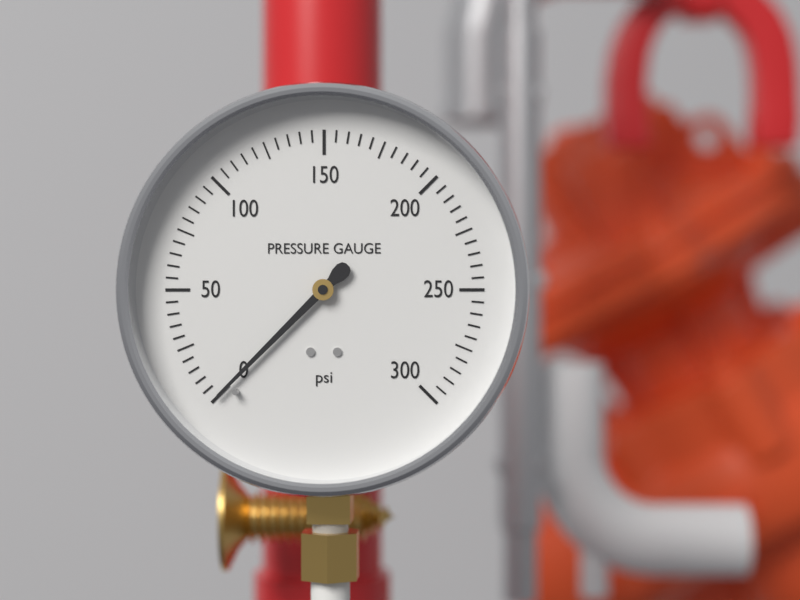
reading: 0 psi
